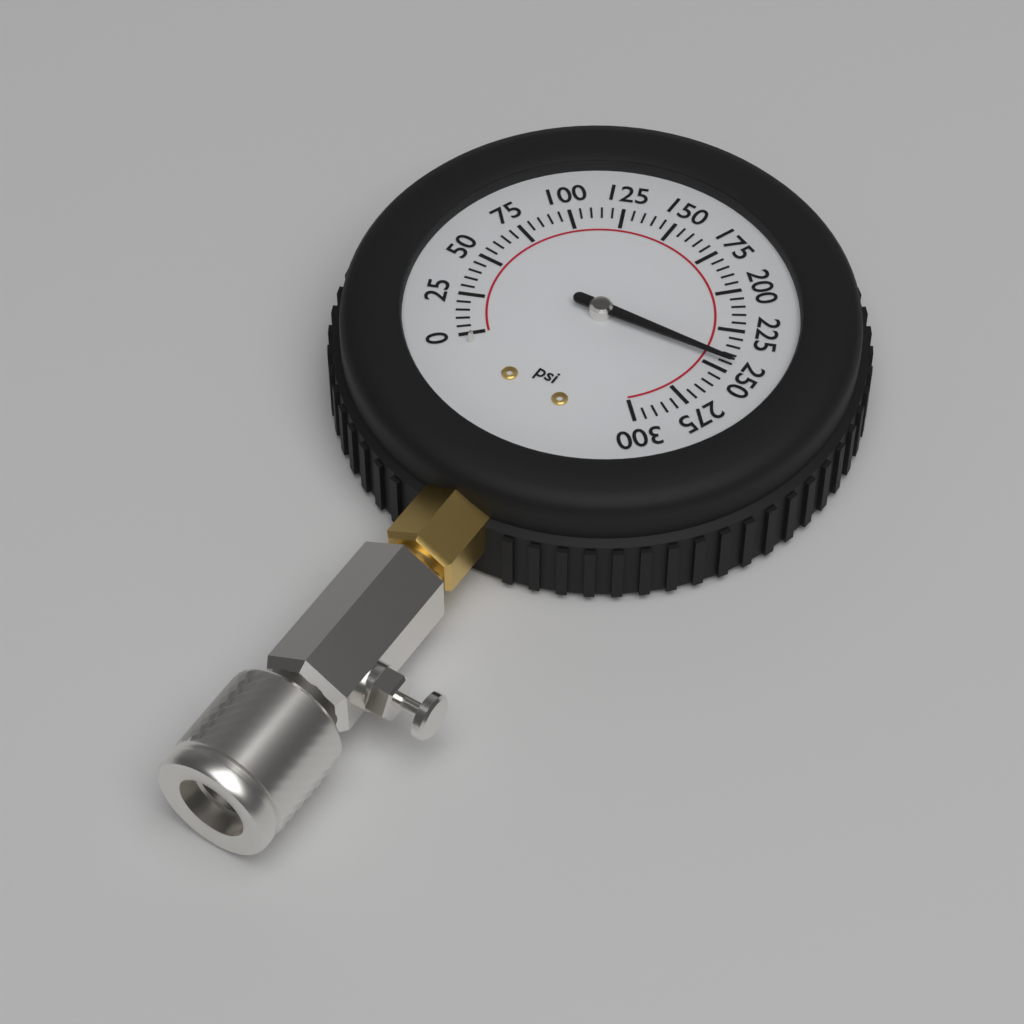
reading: 245 psi
